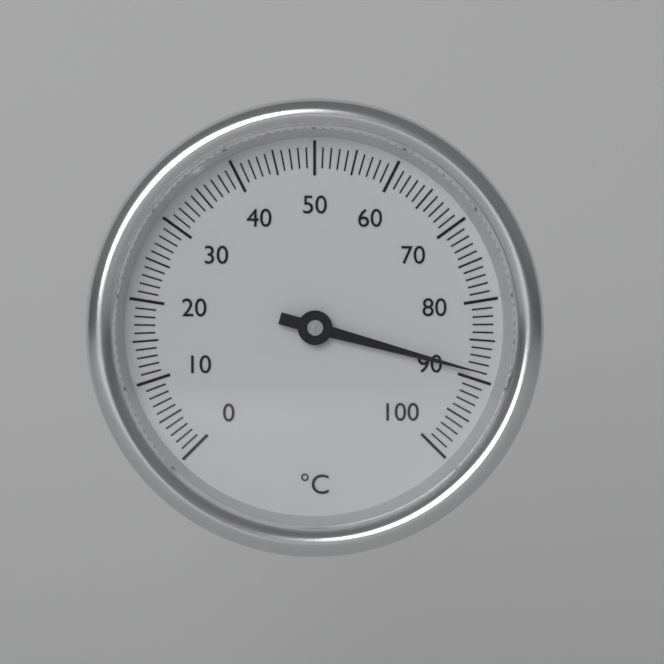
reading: 89 °C
